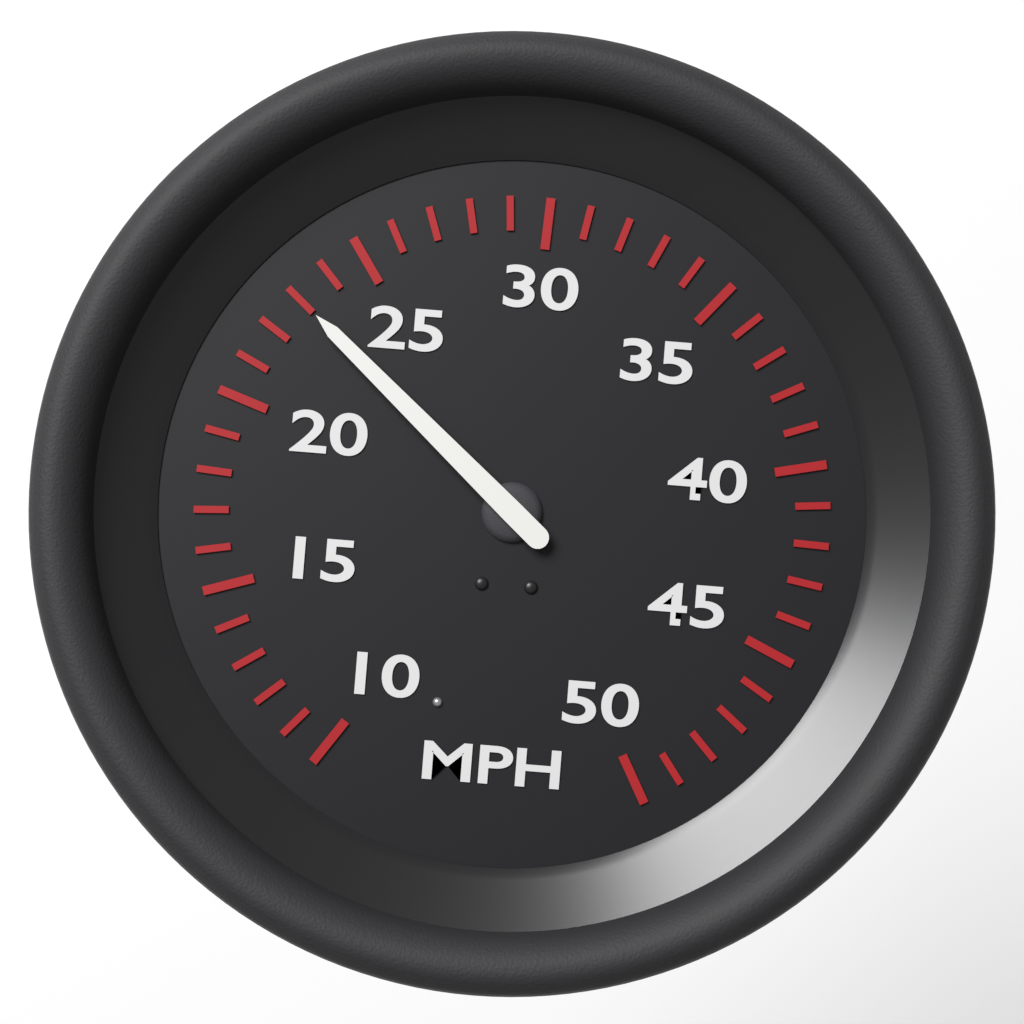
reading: 23 MPH
